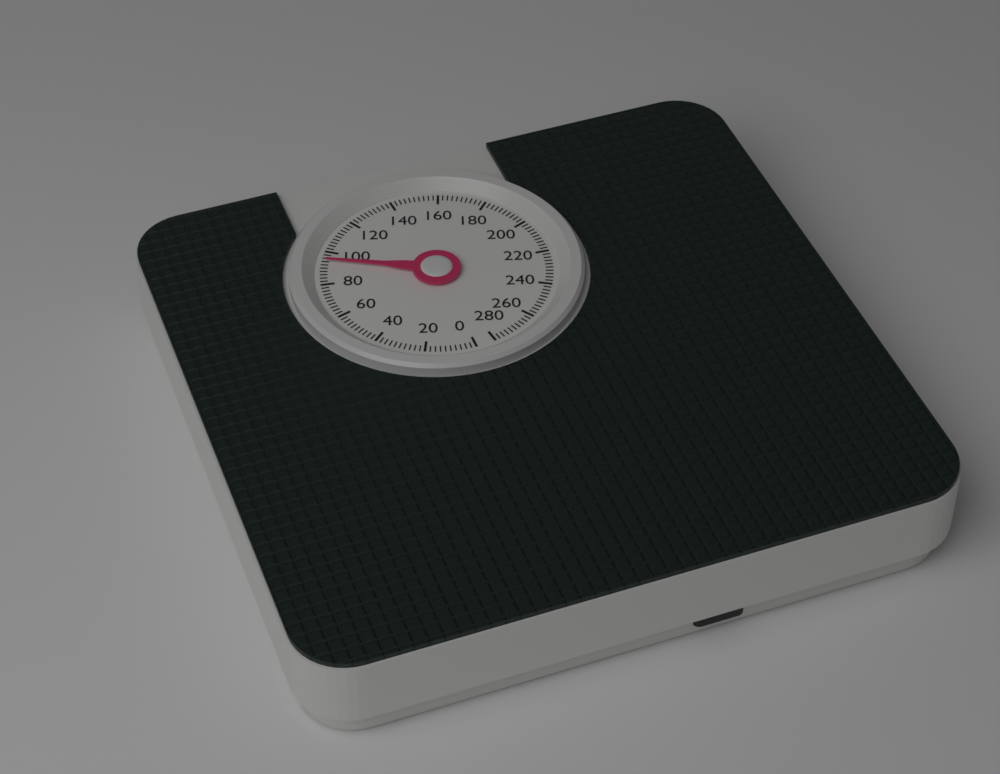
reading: 94 (no unit)
